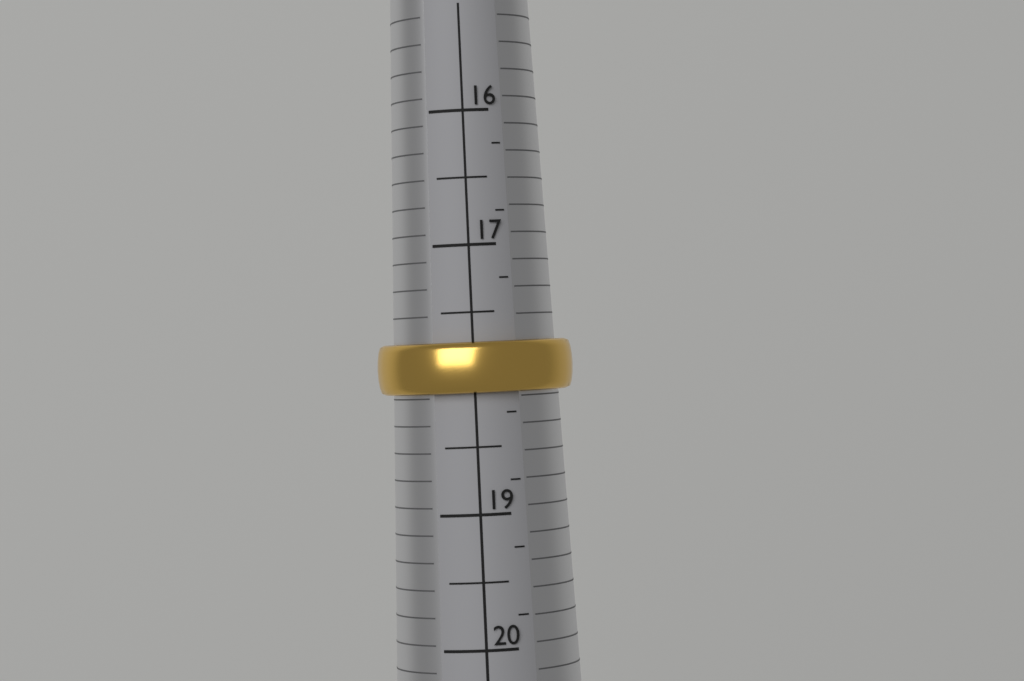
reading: 18.10 (no unit)
